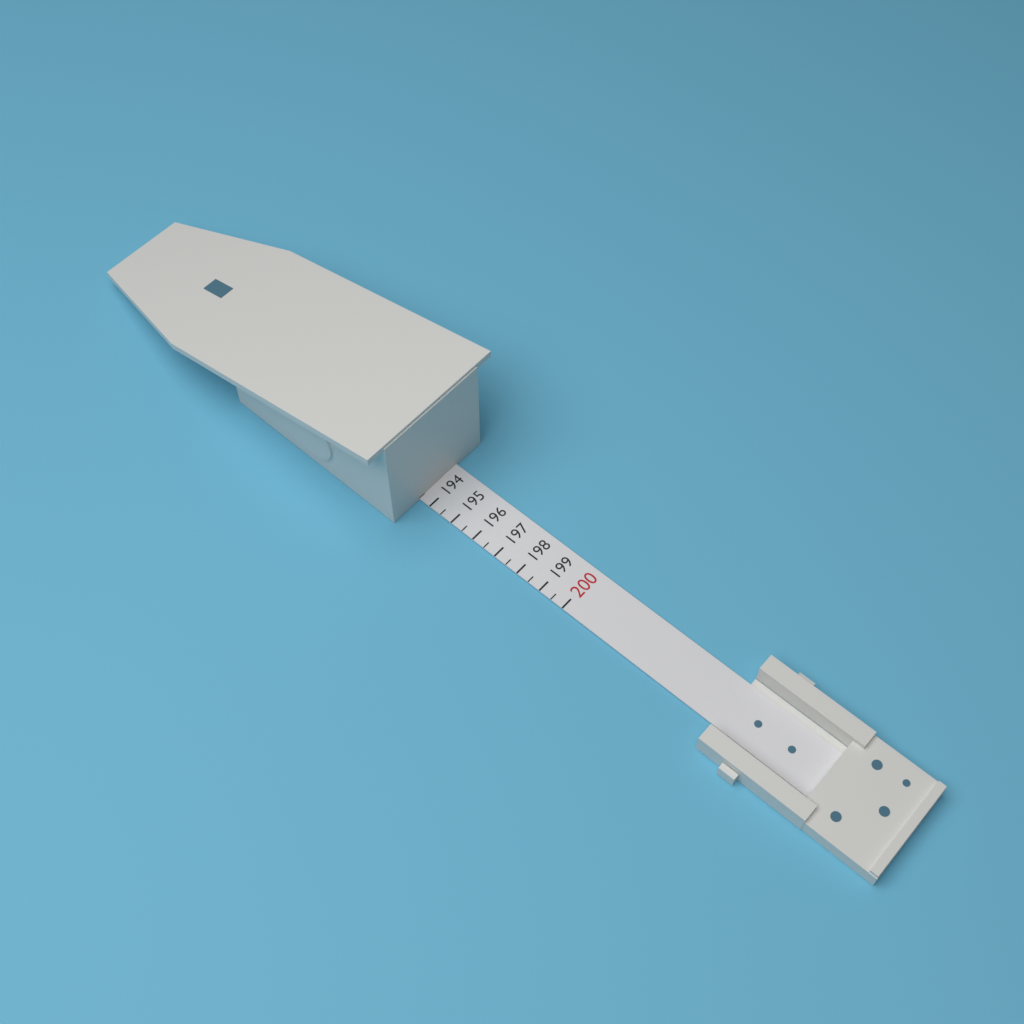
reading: 193.5 (no unit)
